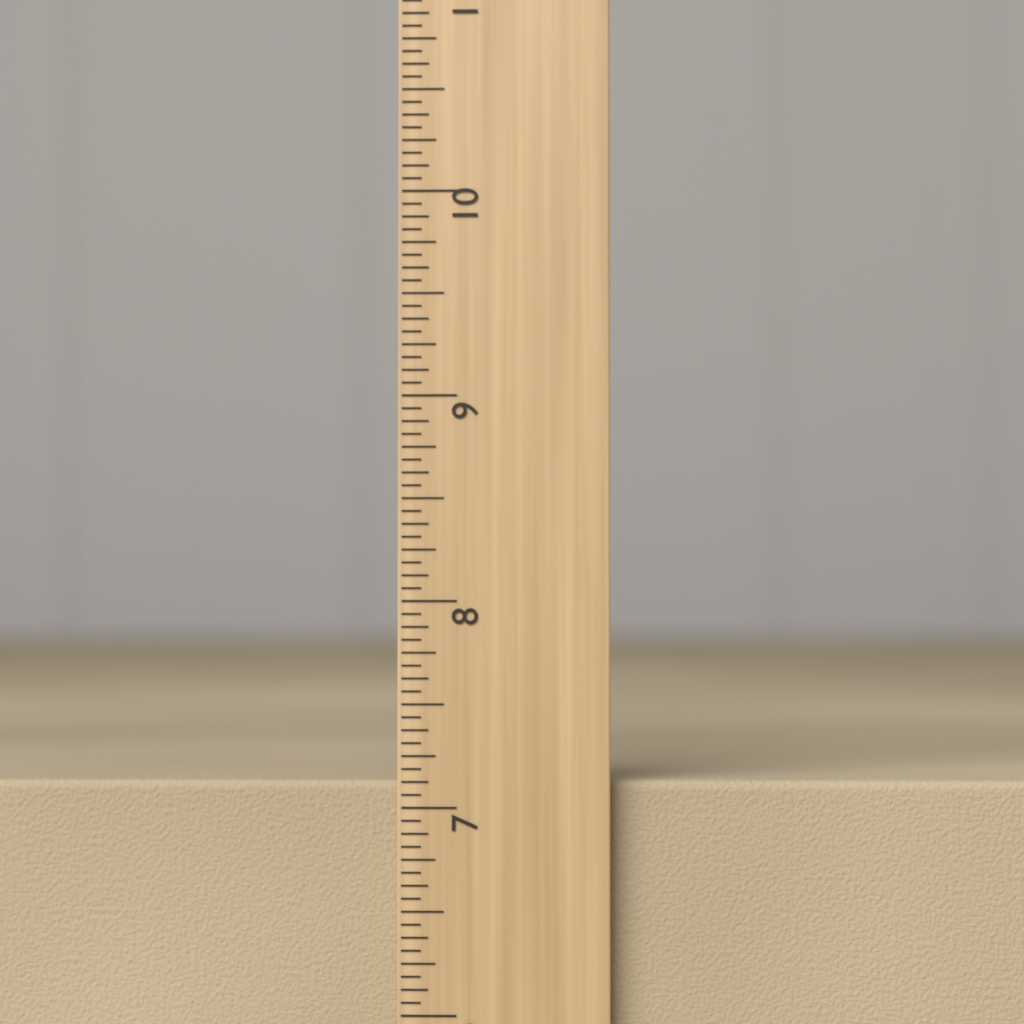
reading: 7.1250 inch
